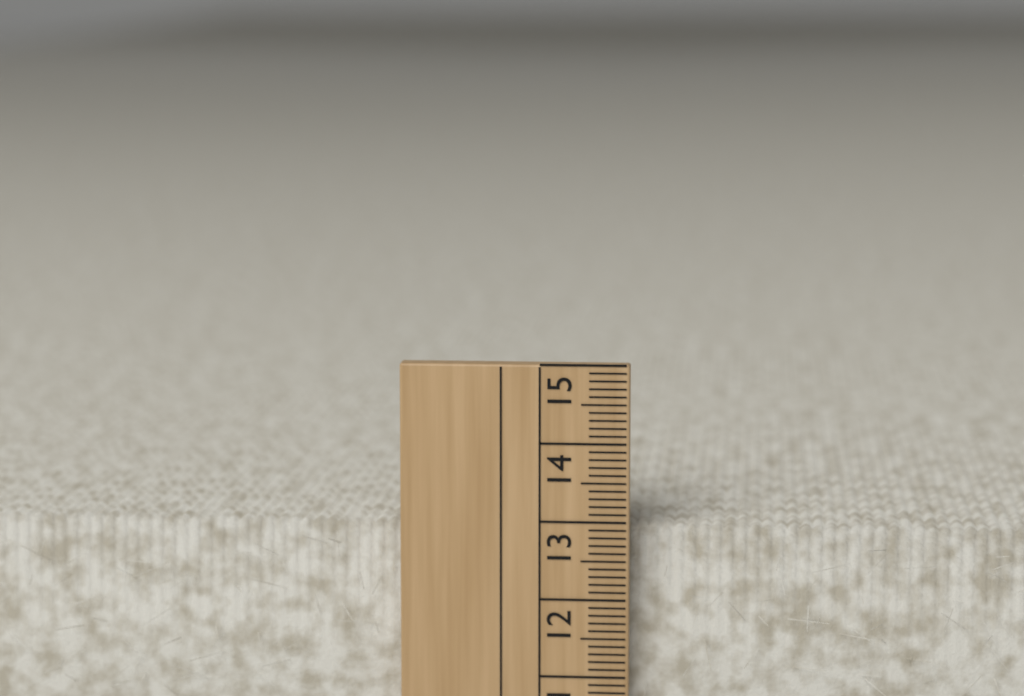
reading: 12.9 cm
